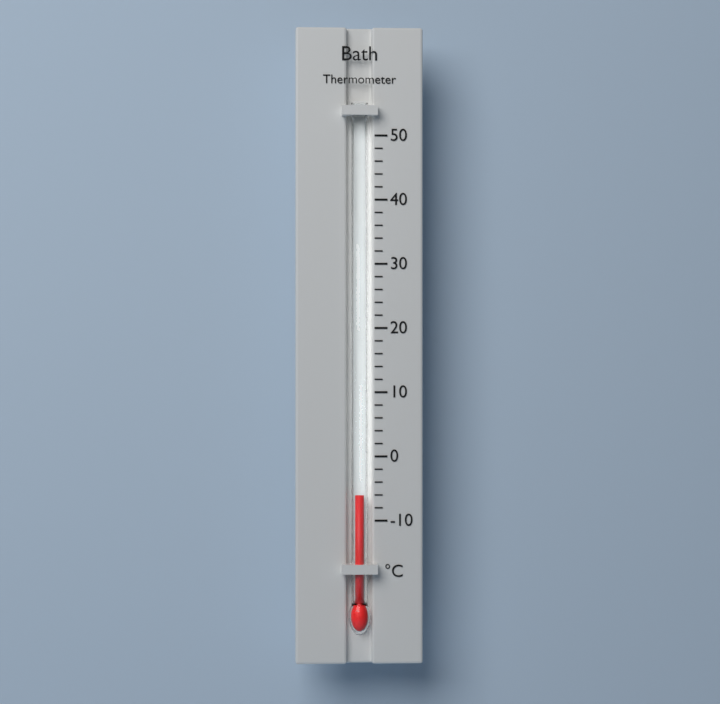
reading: -6 °C
